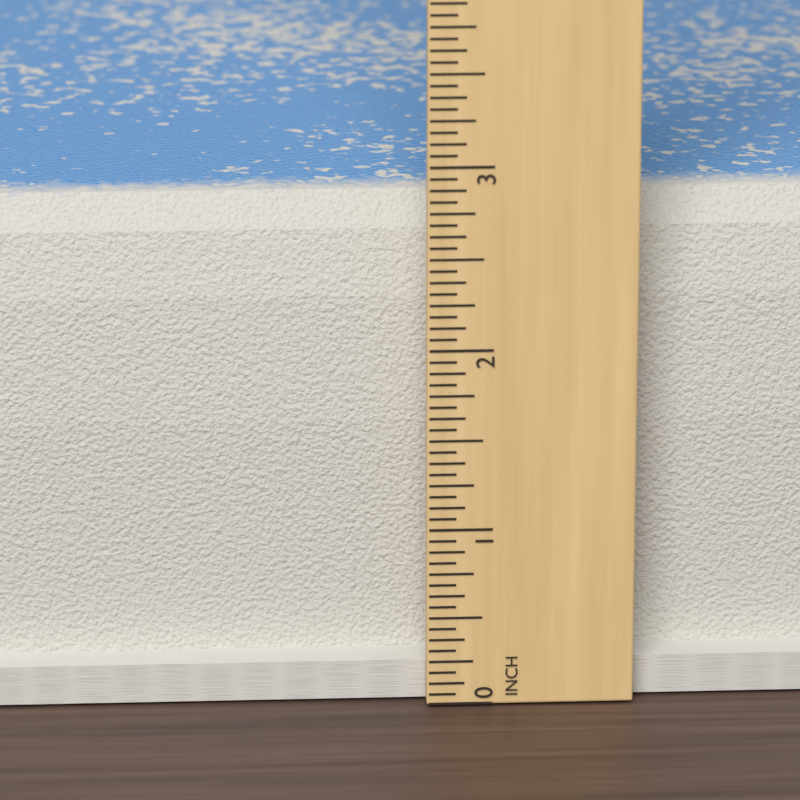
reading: 2.7500 in
